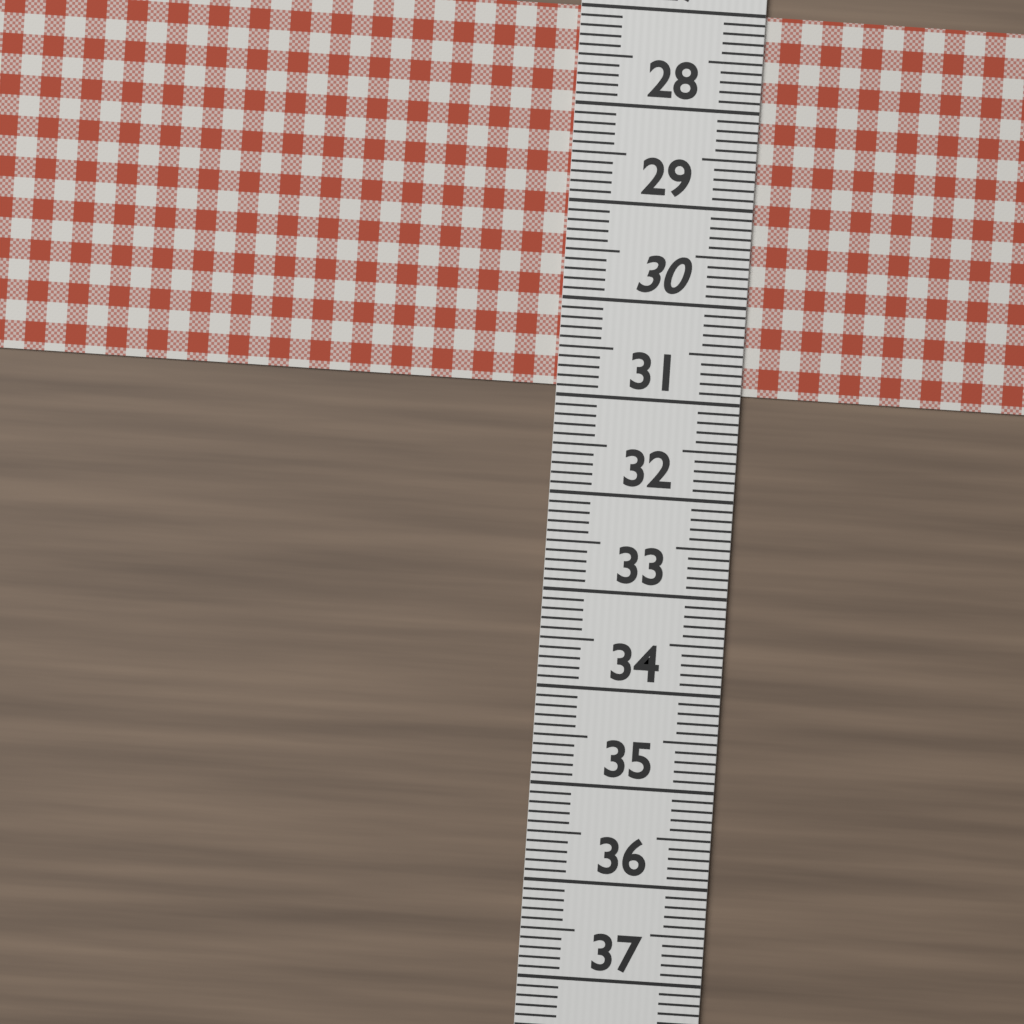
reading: 30.9 (no unit)
